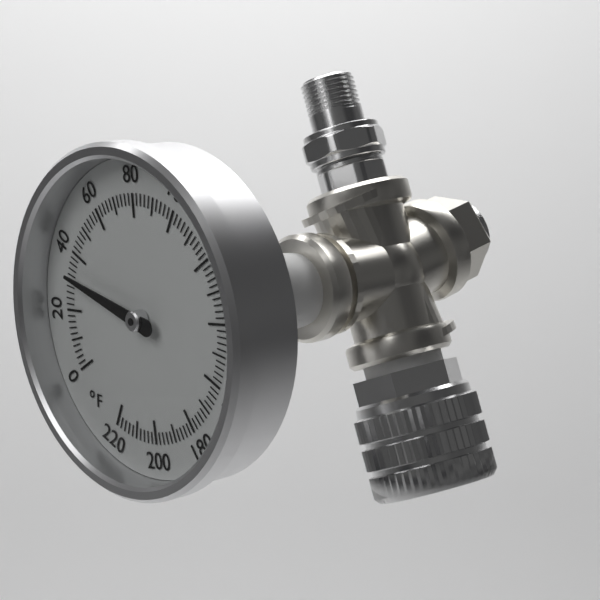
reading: 32 °F
